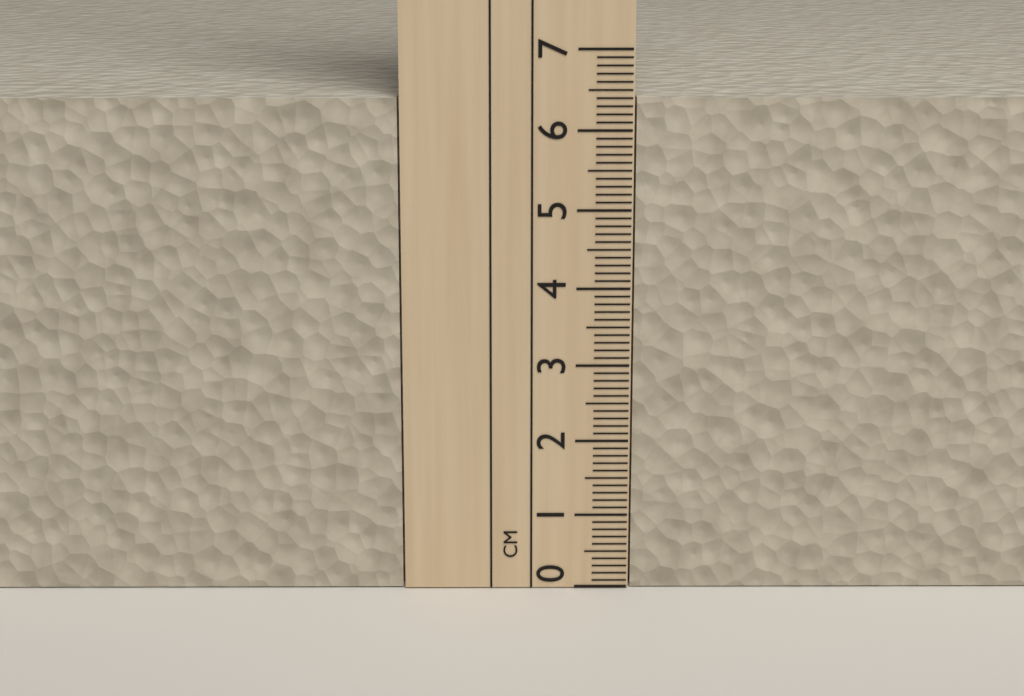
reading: 6.4 cm
